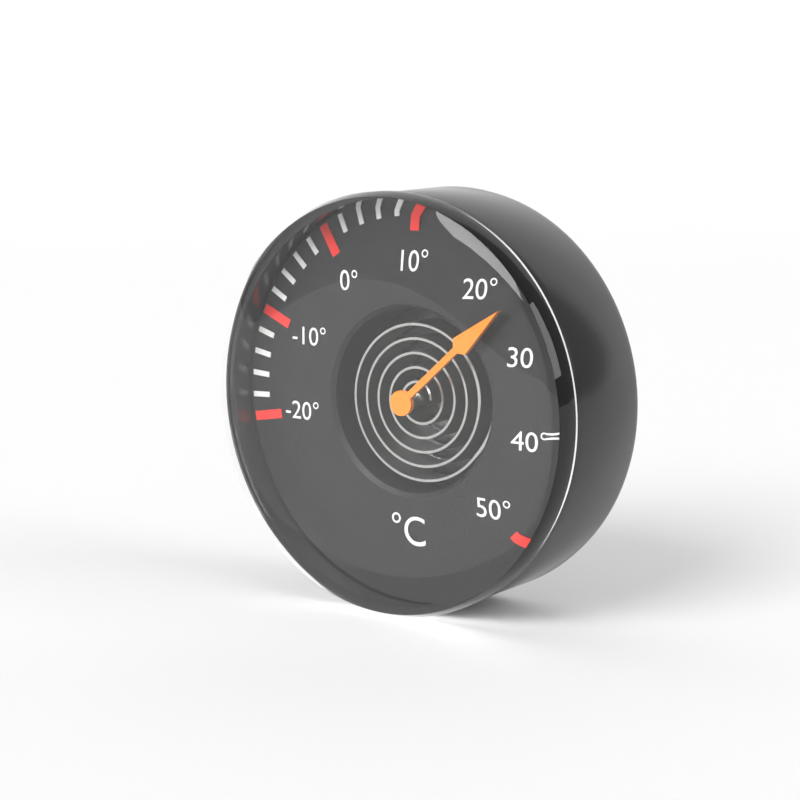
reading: 24 °C
